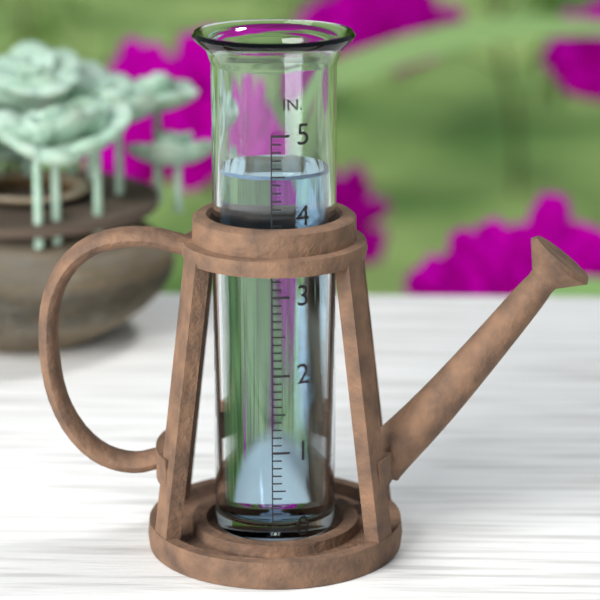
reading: 4.5 in
